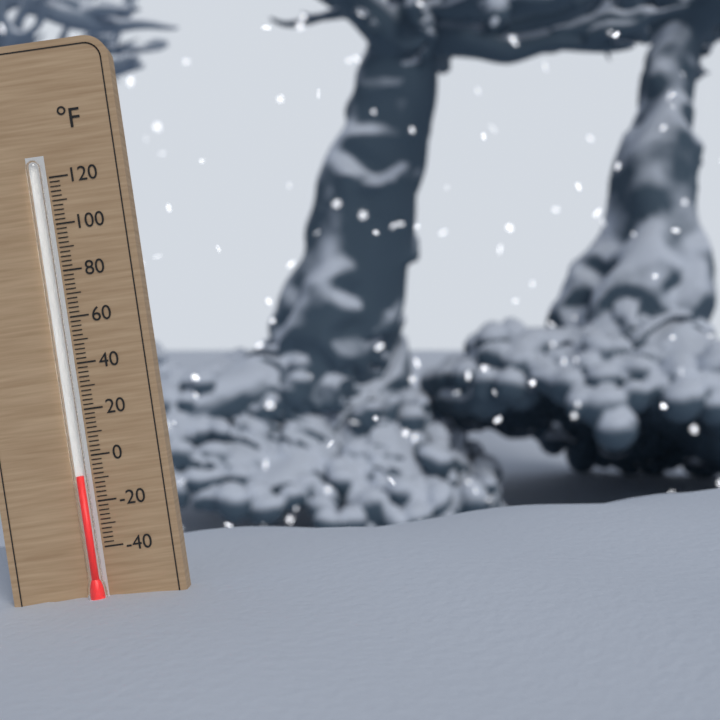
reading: -8 °F
